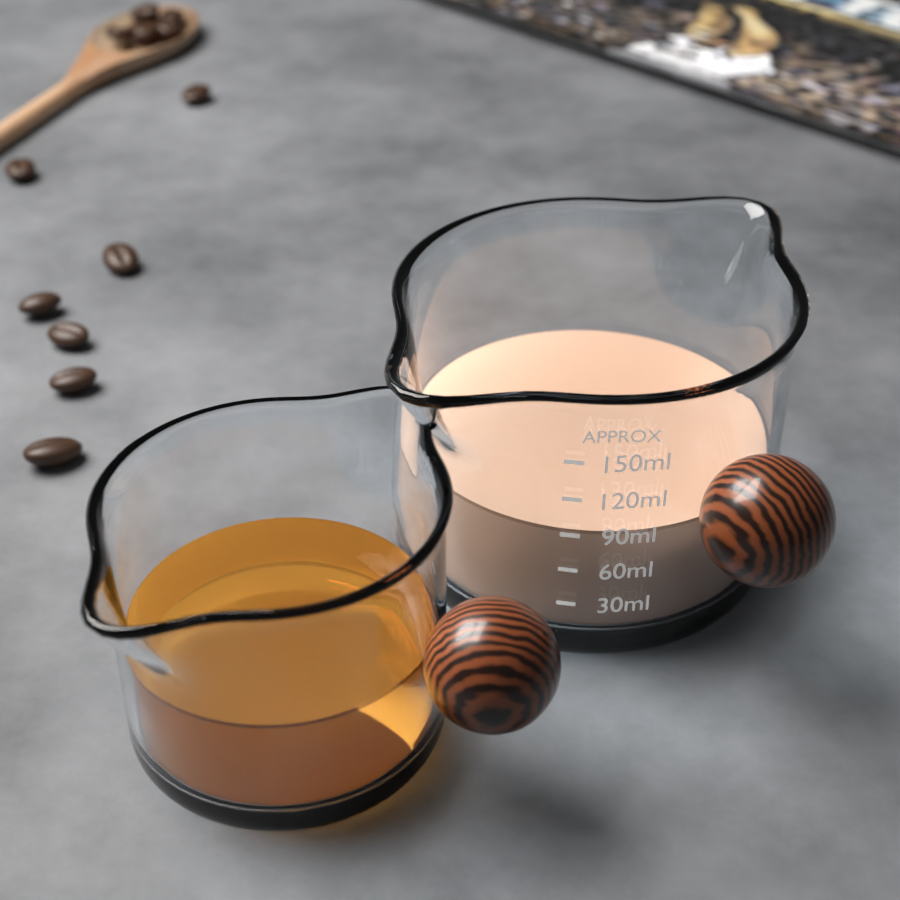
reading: 90 ml
